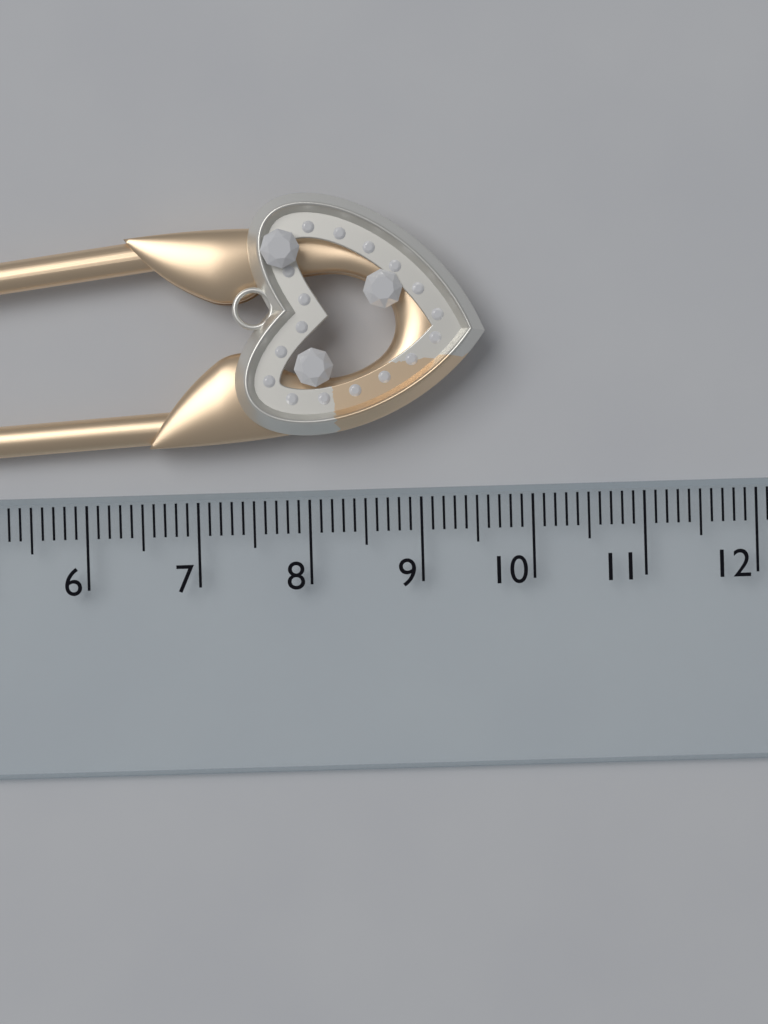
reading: 9.6 cm
